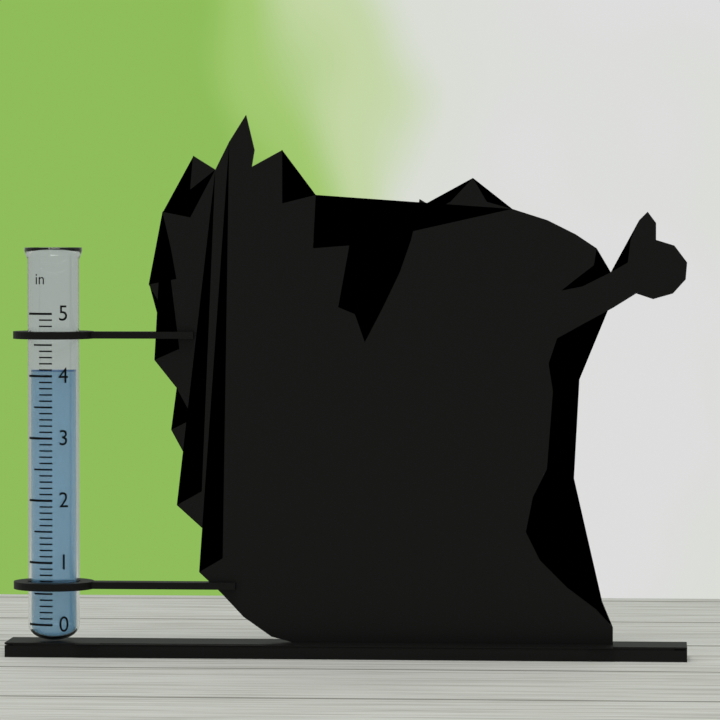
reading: 4.1 in
